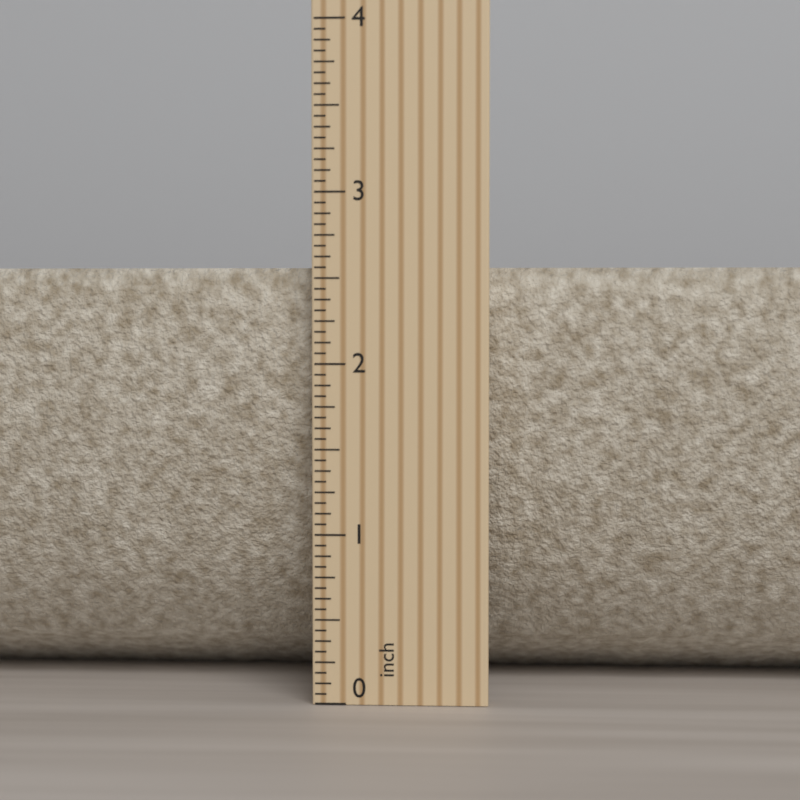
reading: 2.5625 inch
